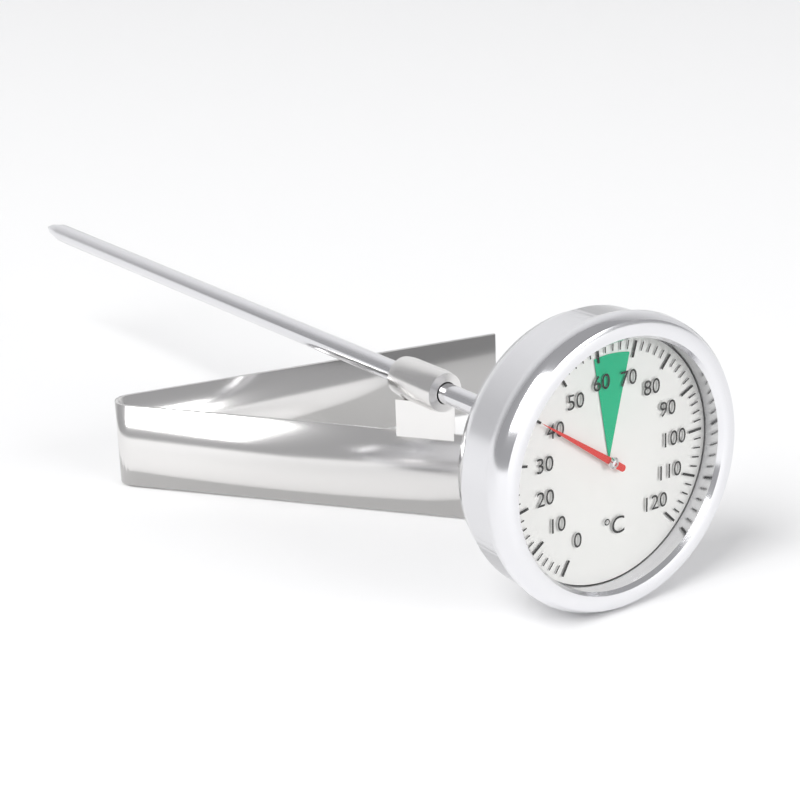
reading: 40 °C
